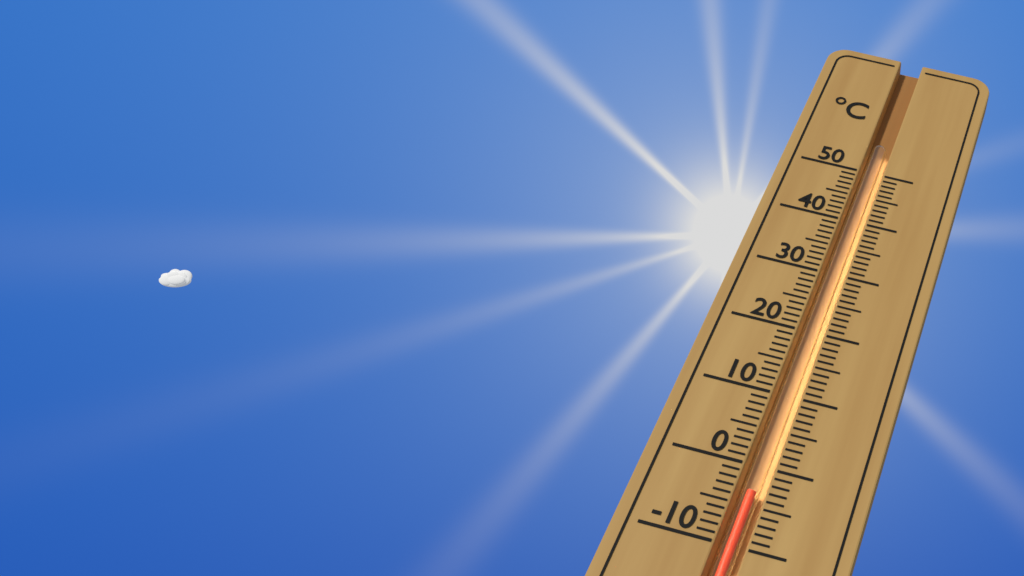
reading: -3 °C
